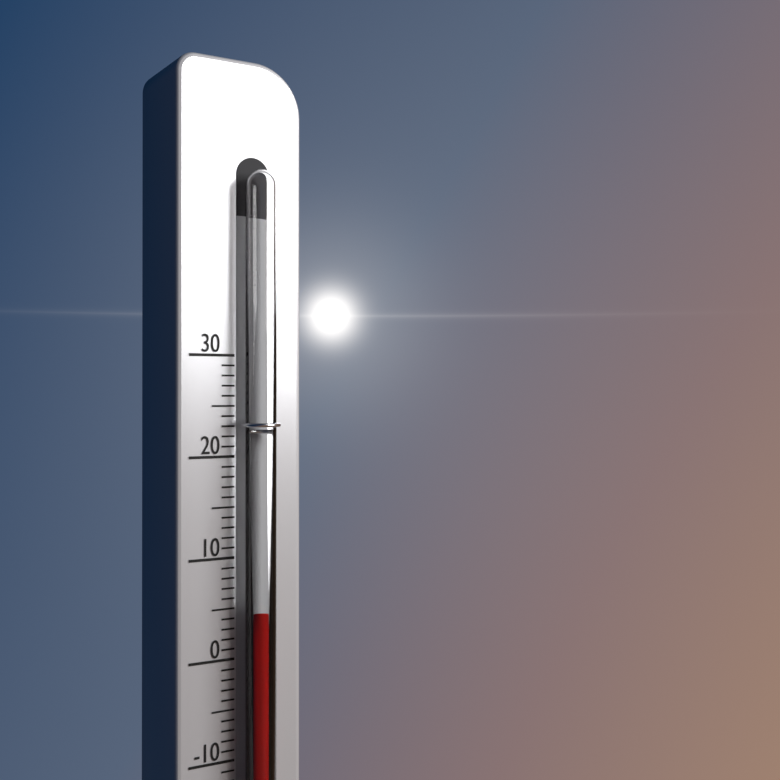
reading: 5 (no unit)
